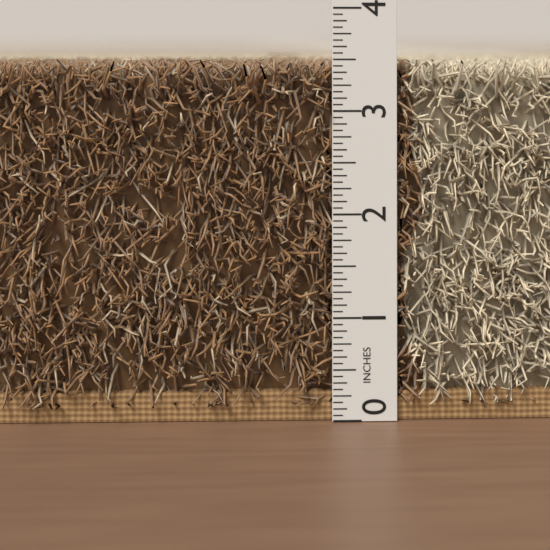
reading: 3.5000 in
